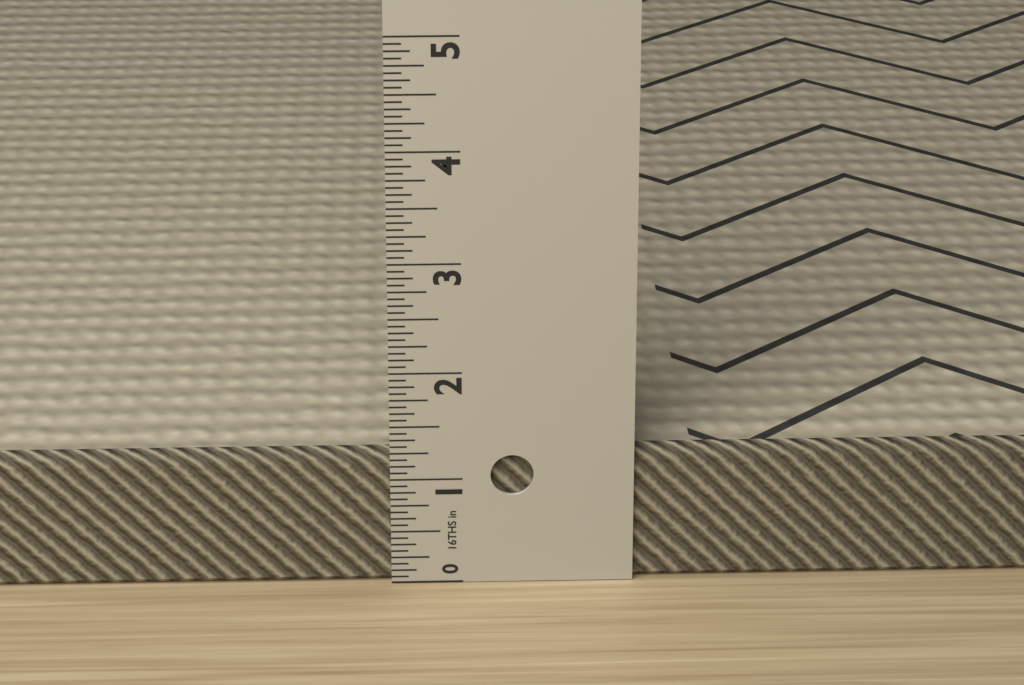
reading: 1.2500 in
